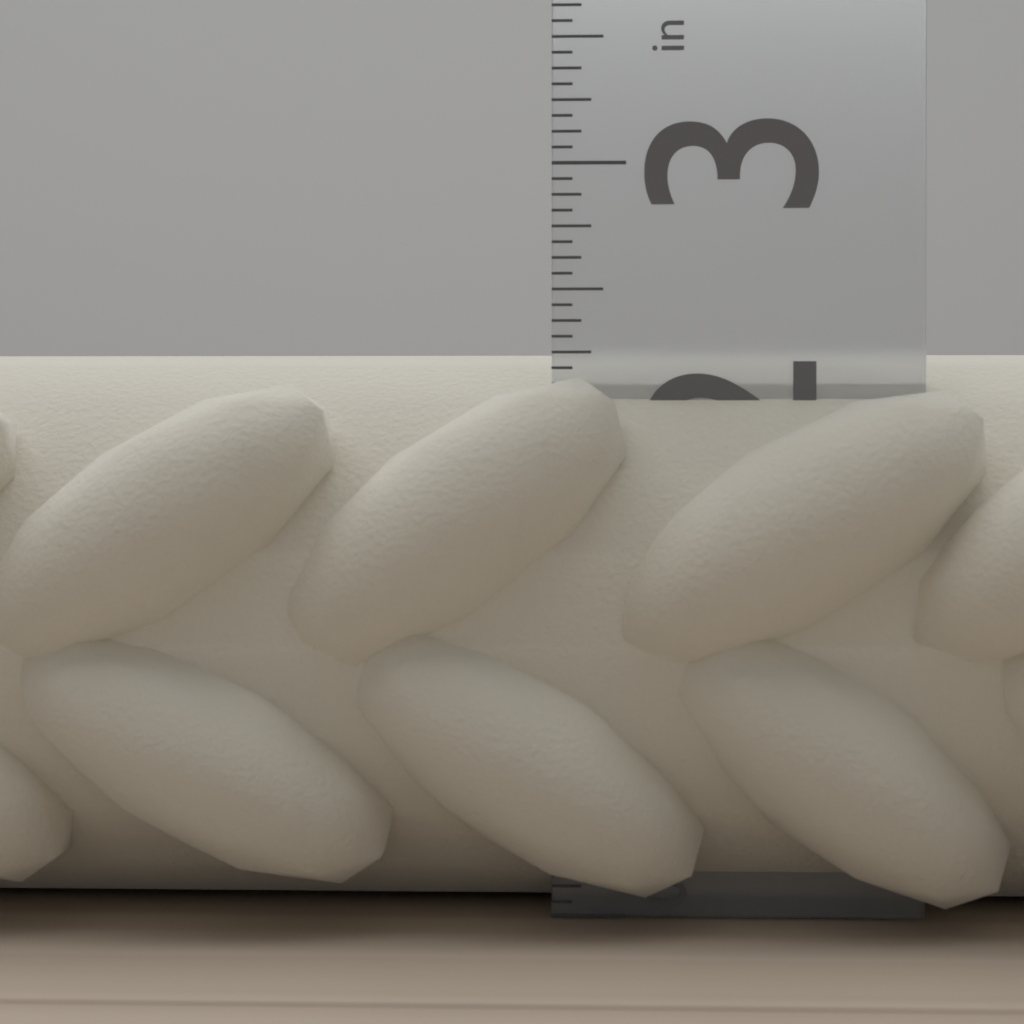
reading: 2.2500 in
